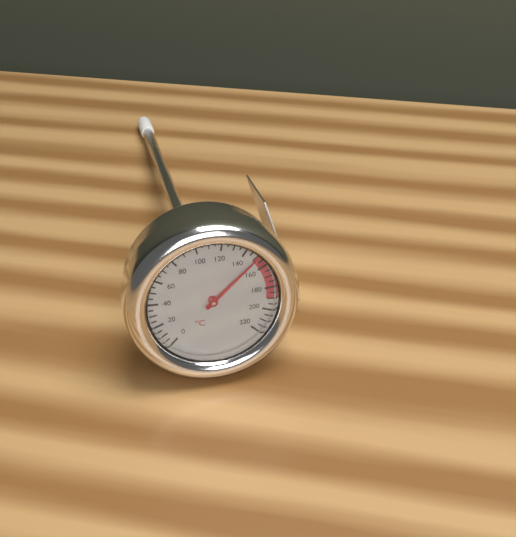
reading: 150 °C
